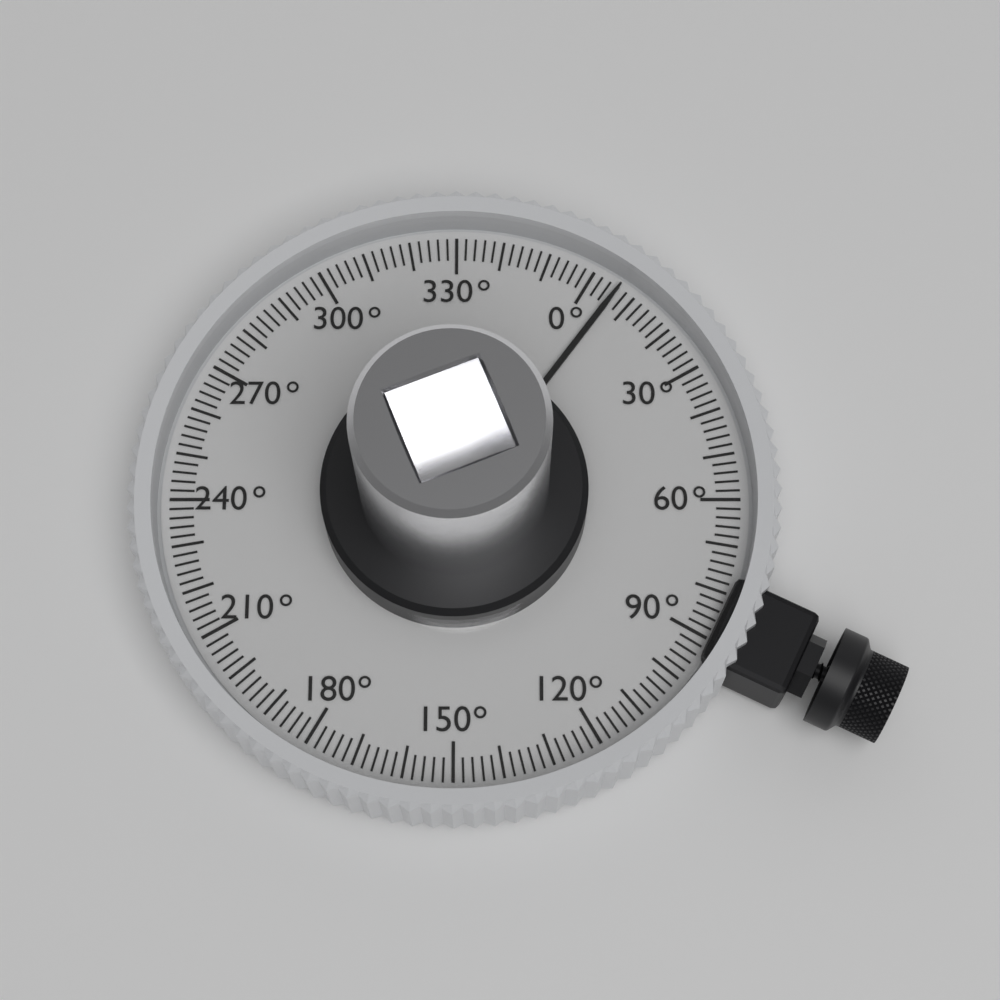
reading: 6 °
